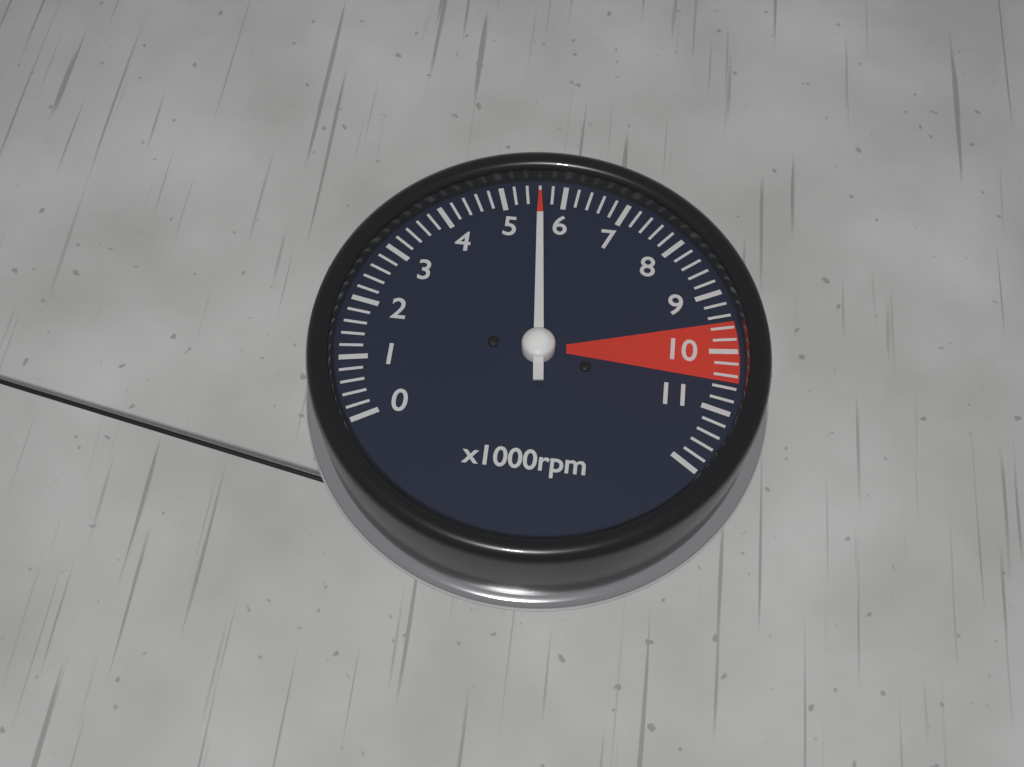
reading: 5600 rpm
